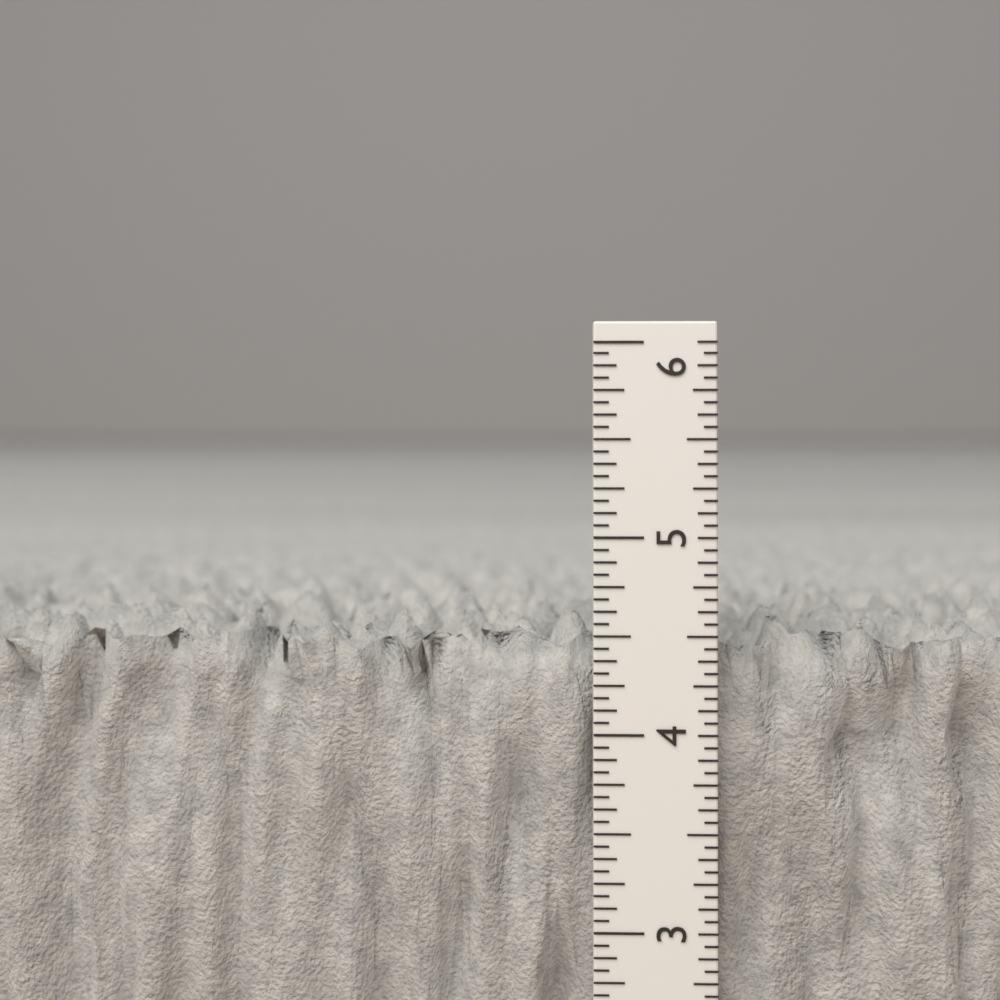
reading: 4.5625 in
